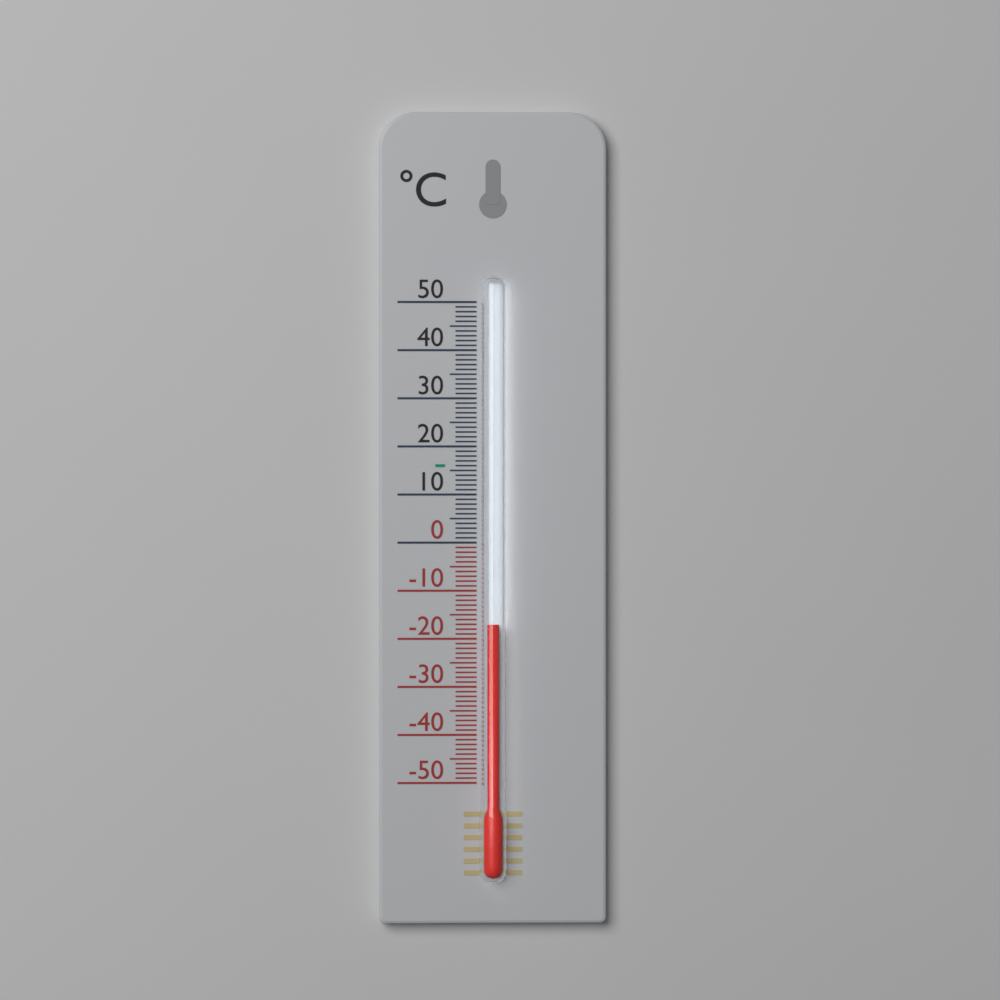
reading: -17 °C
